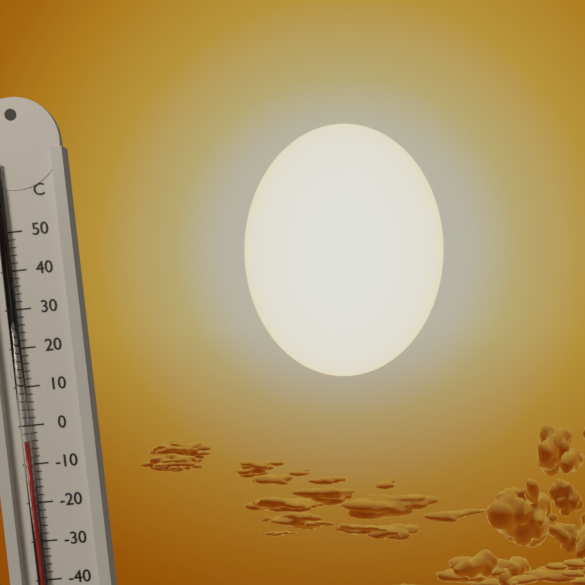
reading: -4 °C
